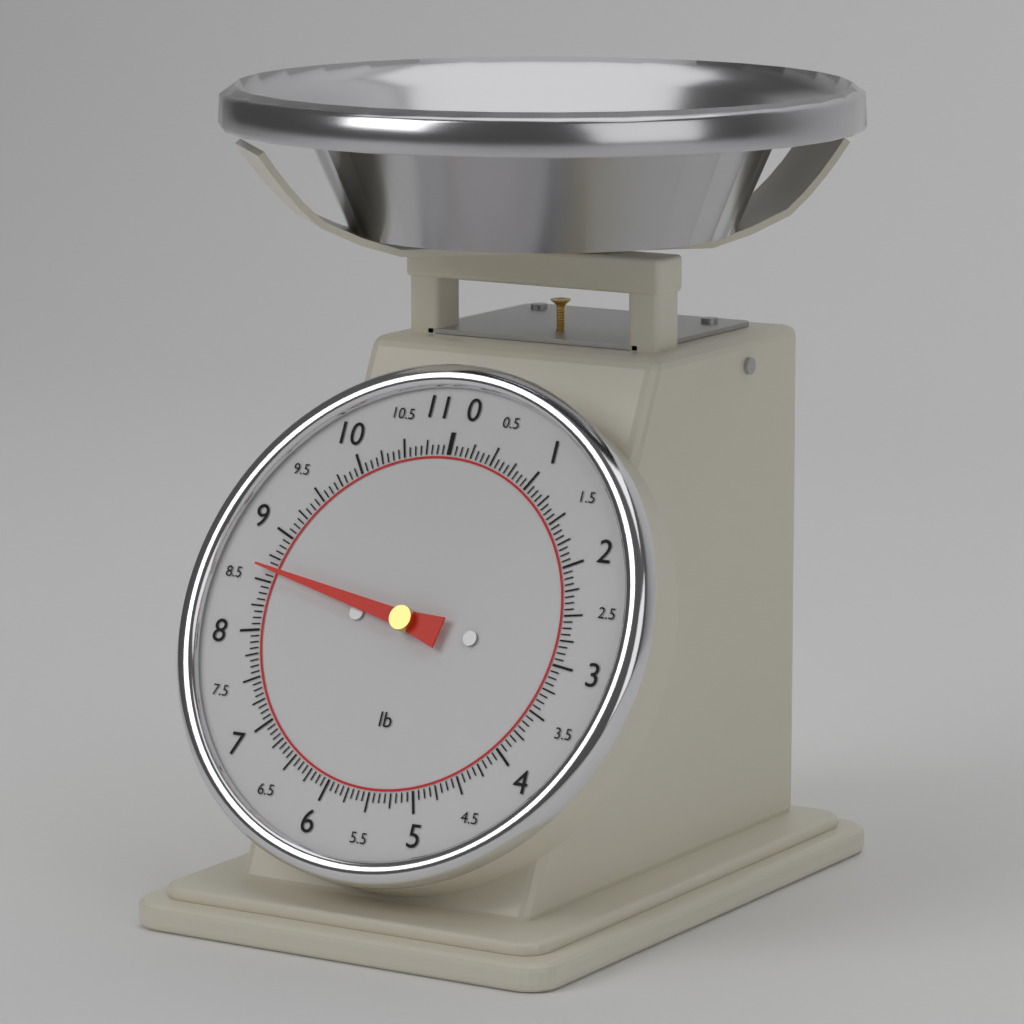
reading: 8.6250 lb
